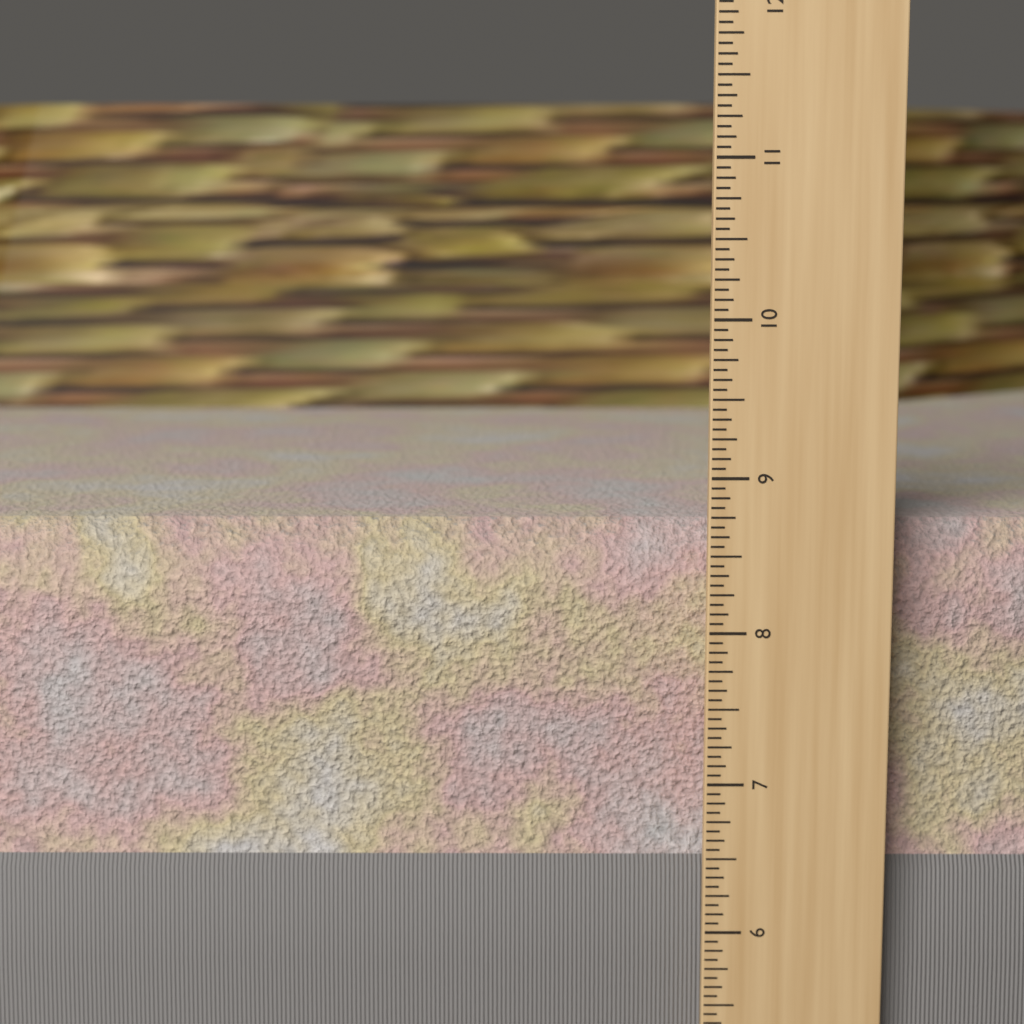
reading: 8.6875 in
